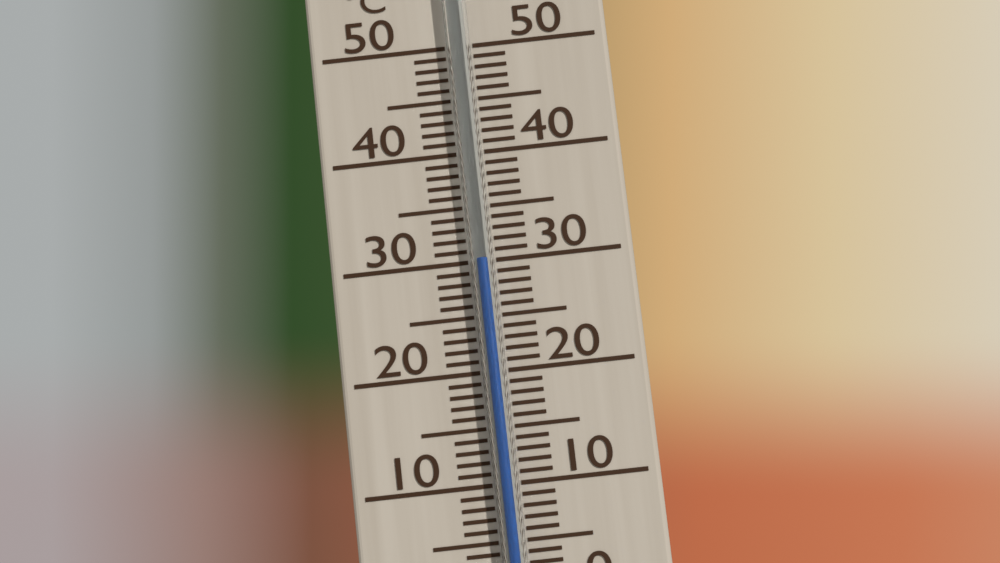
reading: 30 °C
